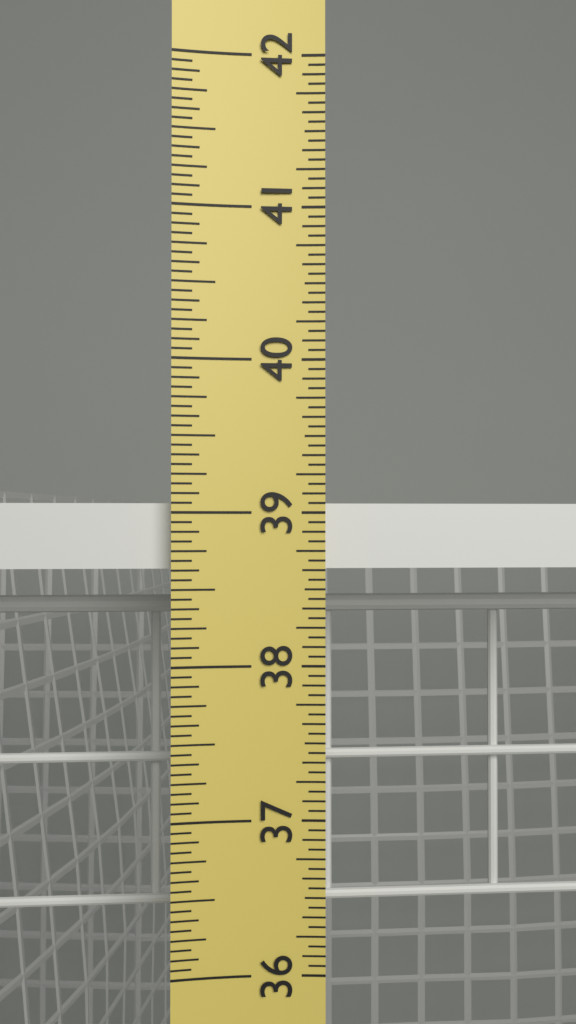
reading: 39.0625 in
